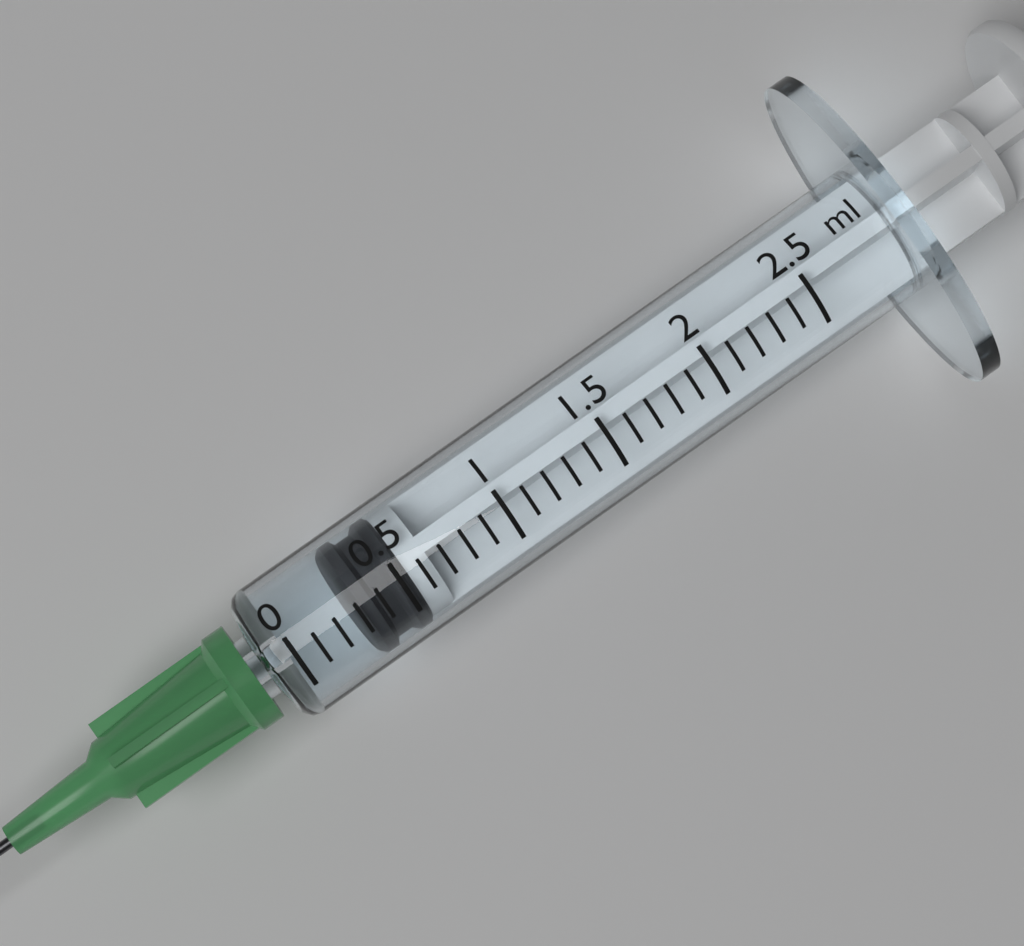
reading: 0.3 ml
